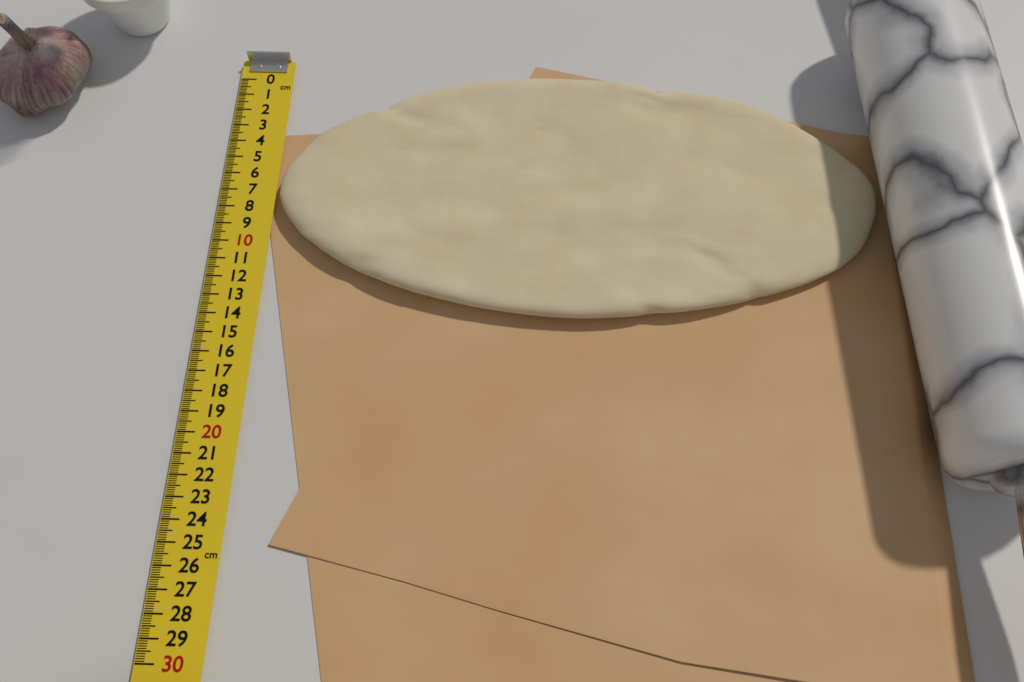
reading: 14.0 cm
